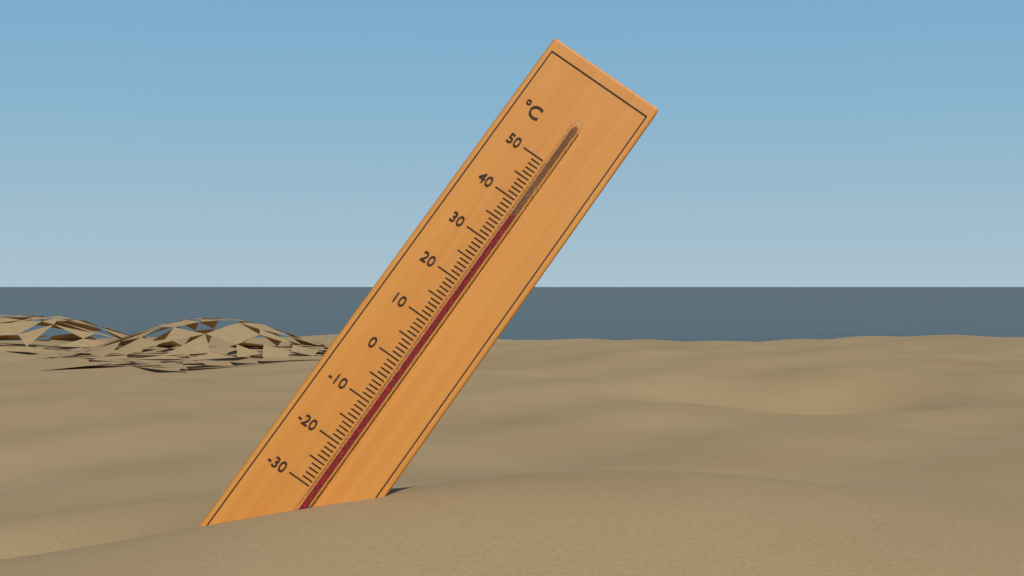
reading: 37 °C
